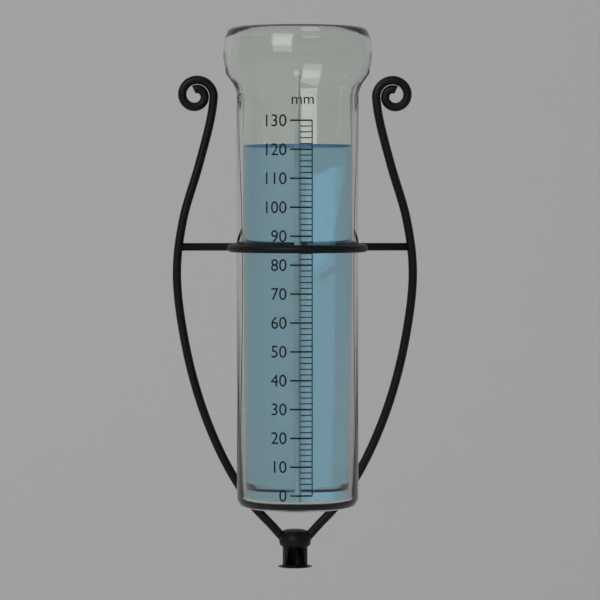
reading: 122 mm
